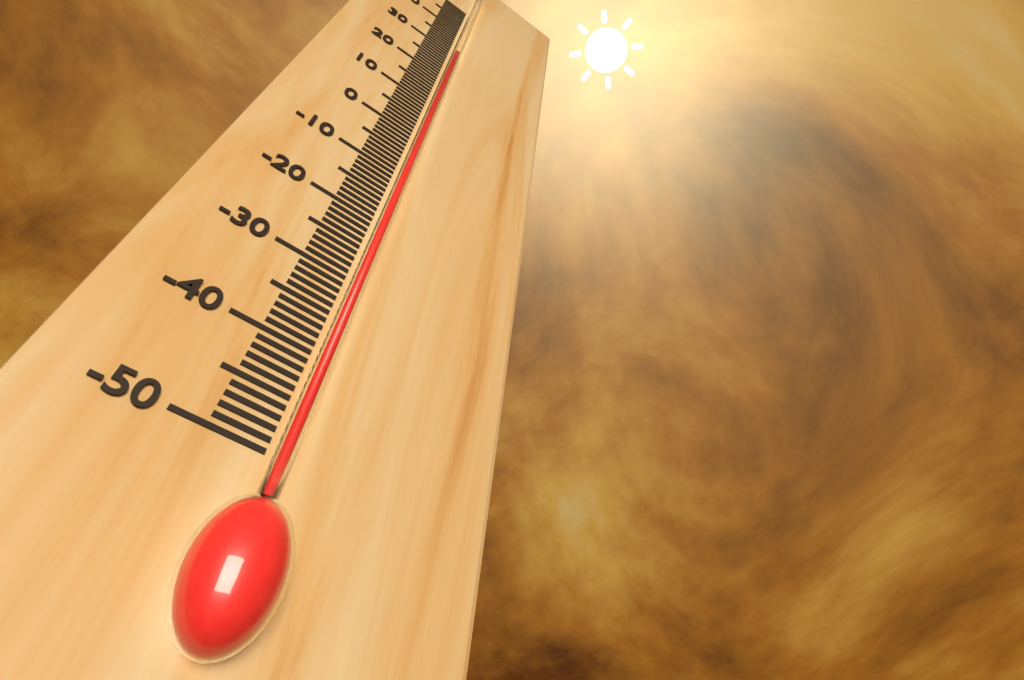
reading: 29 °C
